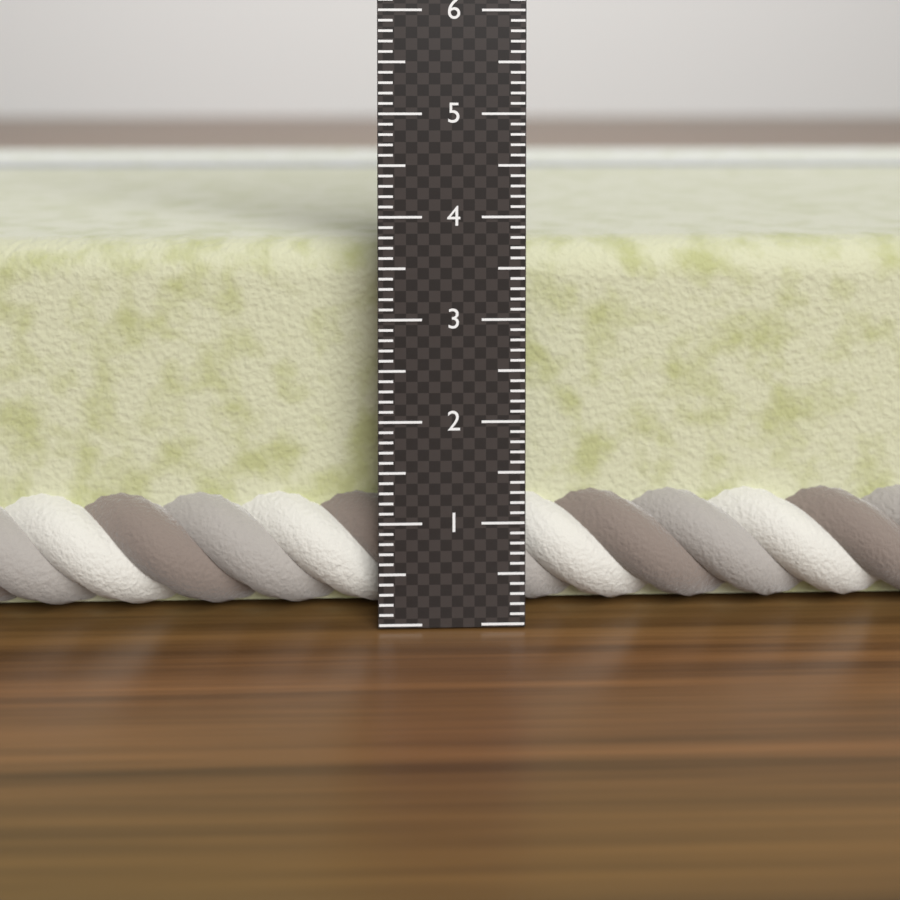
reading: 3.7 cm
